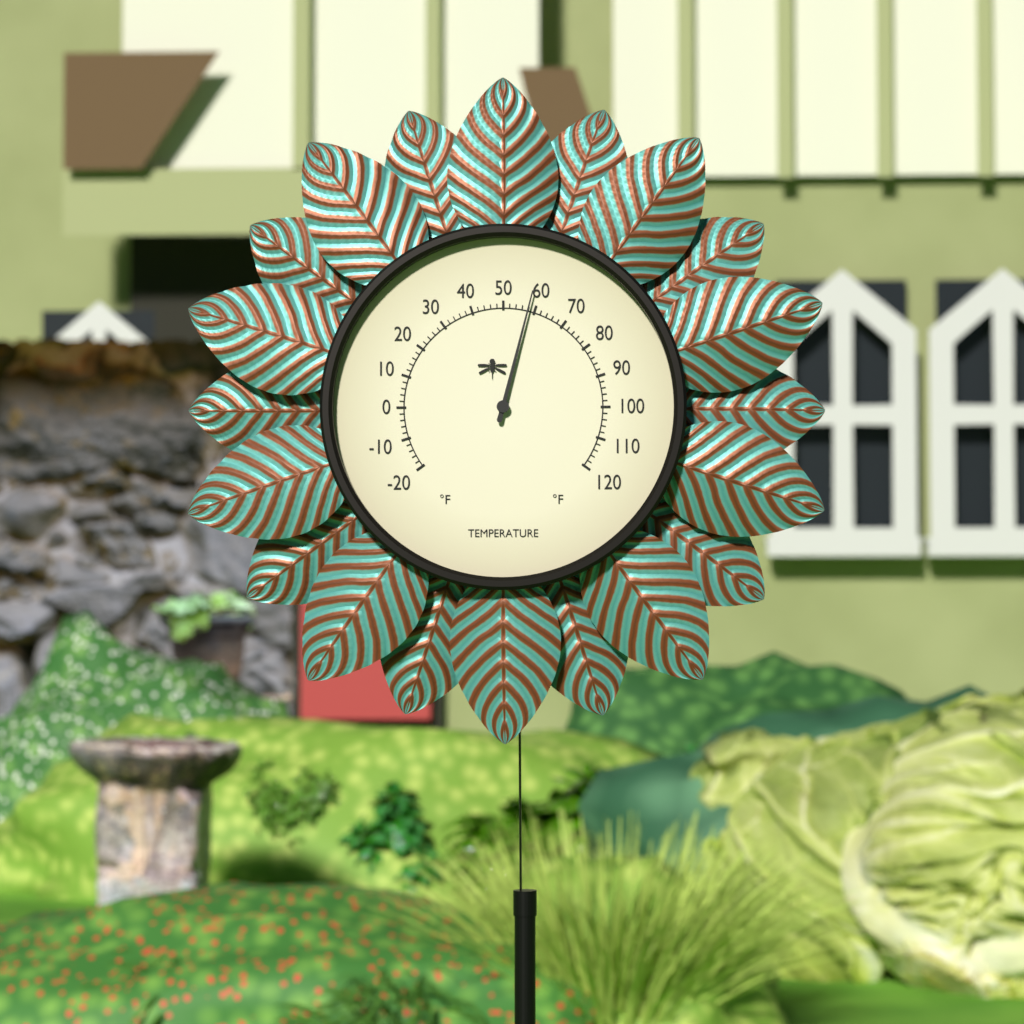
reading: 58 °F
